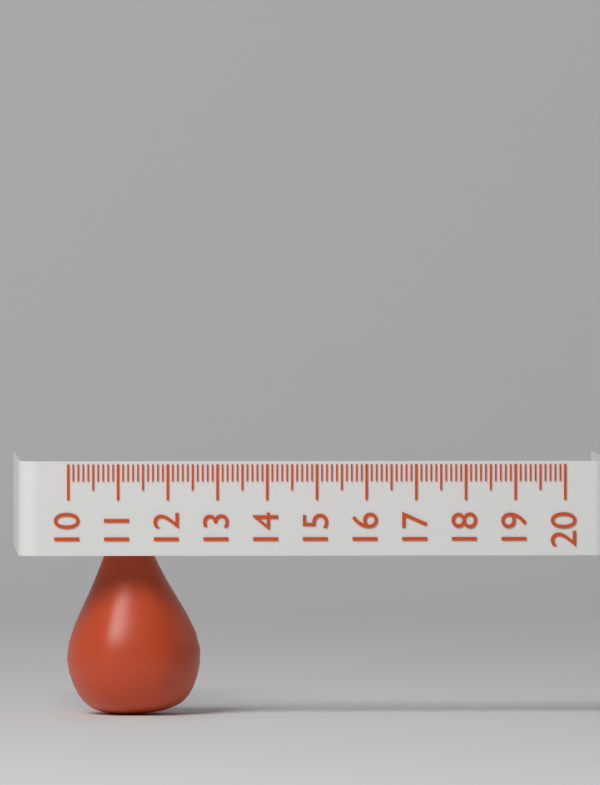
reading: 12.7 (no unit)
